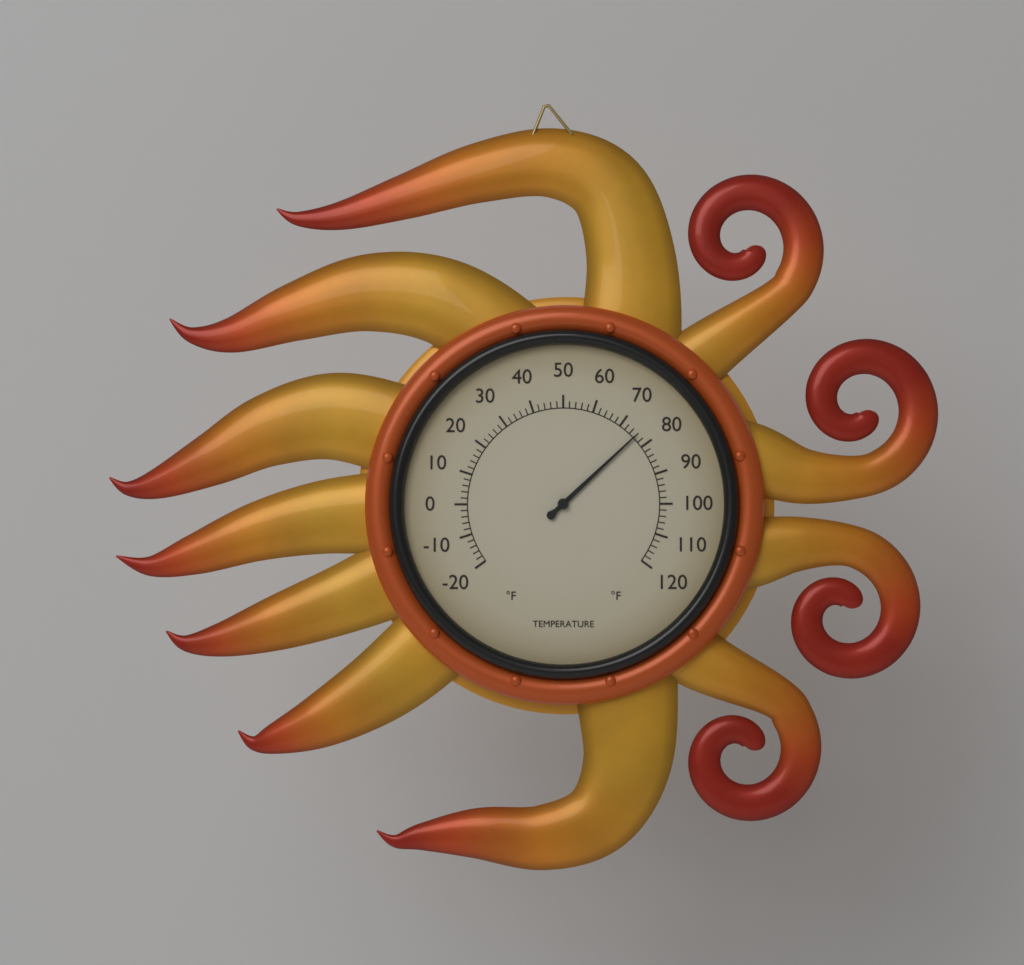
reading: 76 °F
